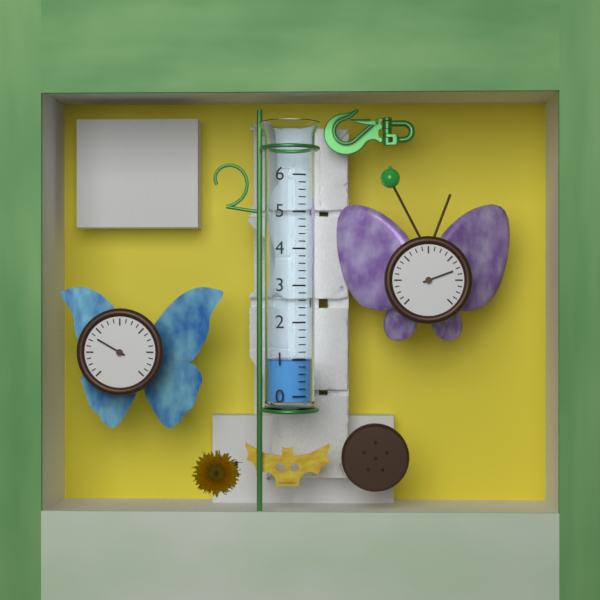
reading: 1.0 (no unit)
